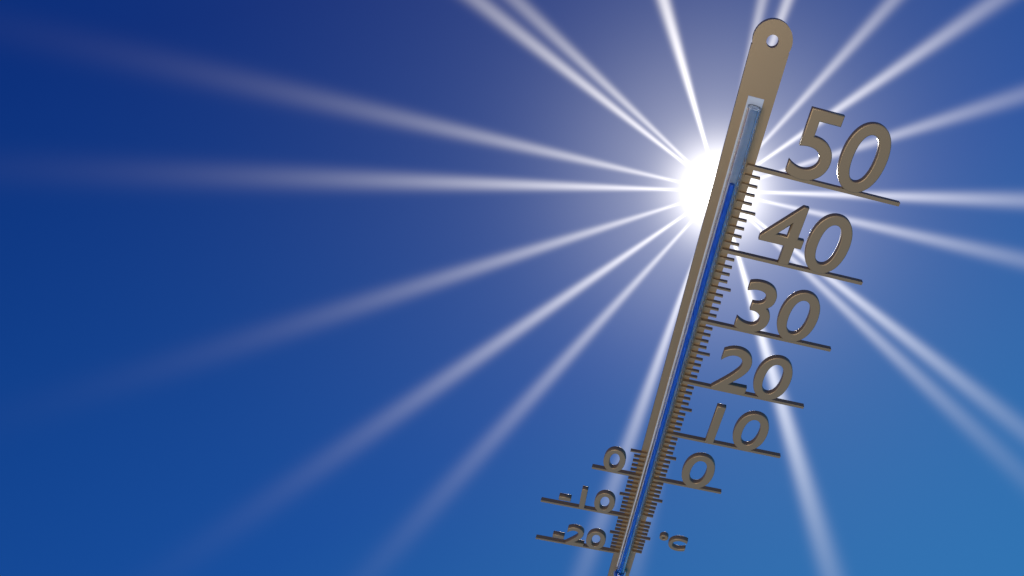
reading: 48 °C
